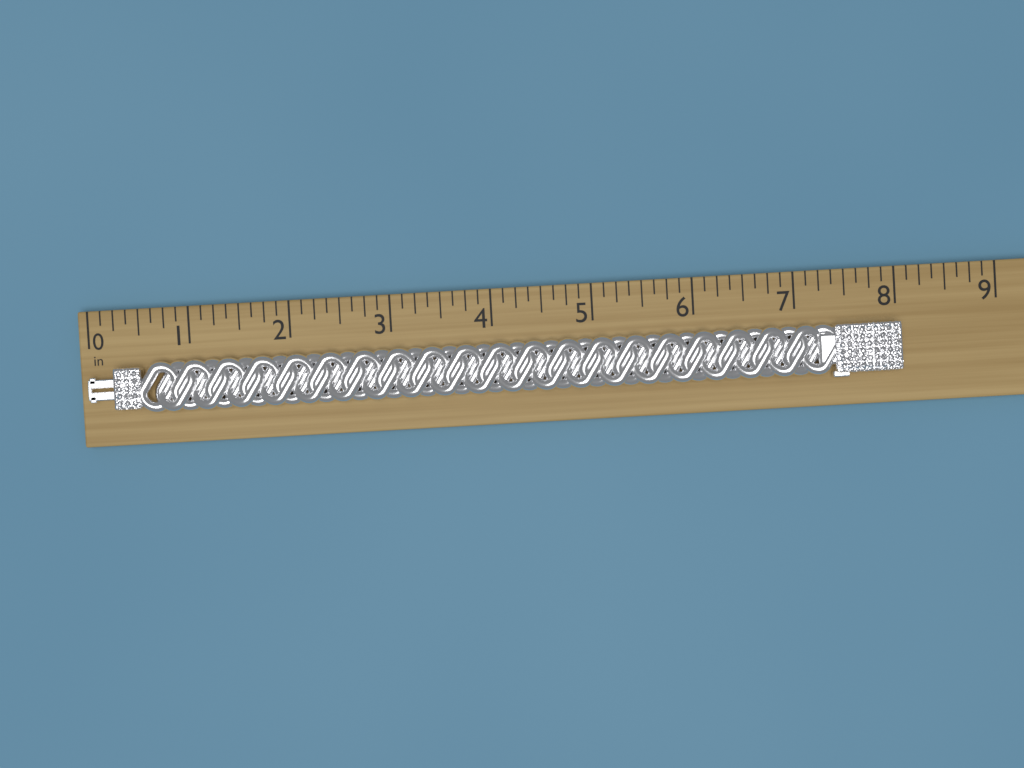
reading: 8.000 in
